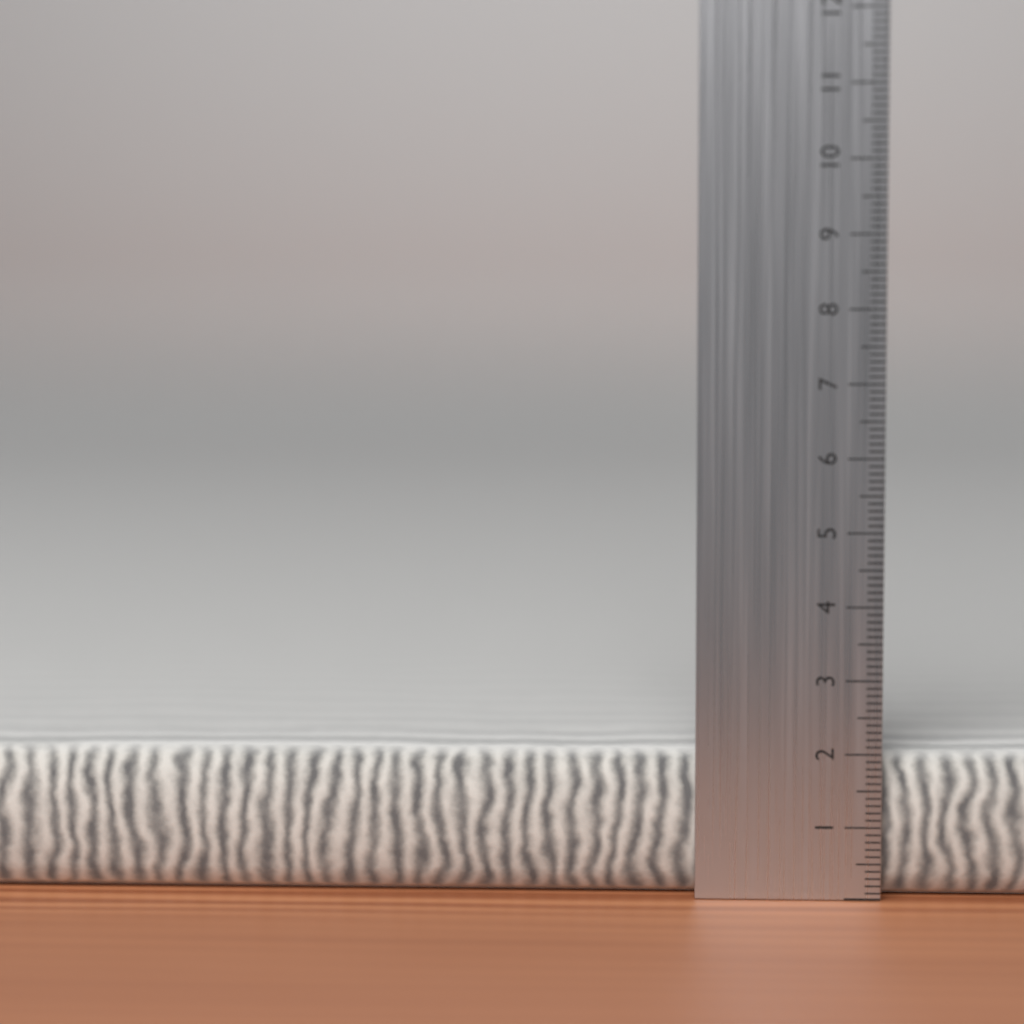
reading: 2.0 cm
